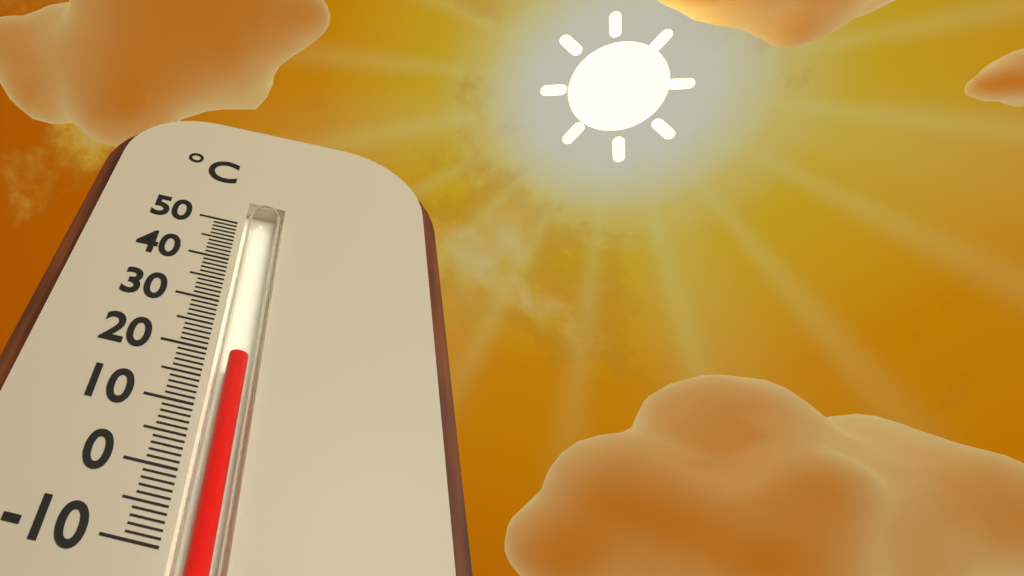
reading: 20 °C
